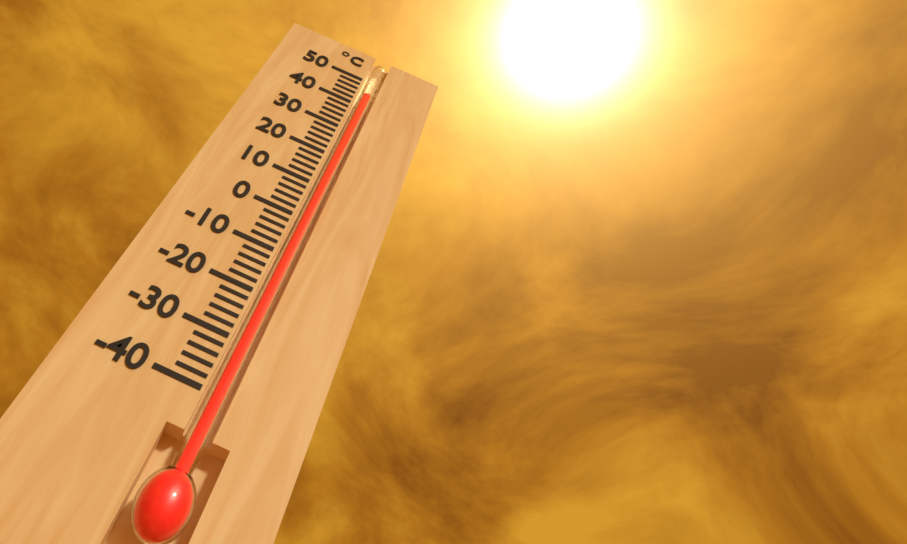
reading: 44 °C
